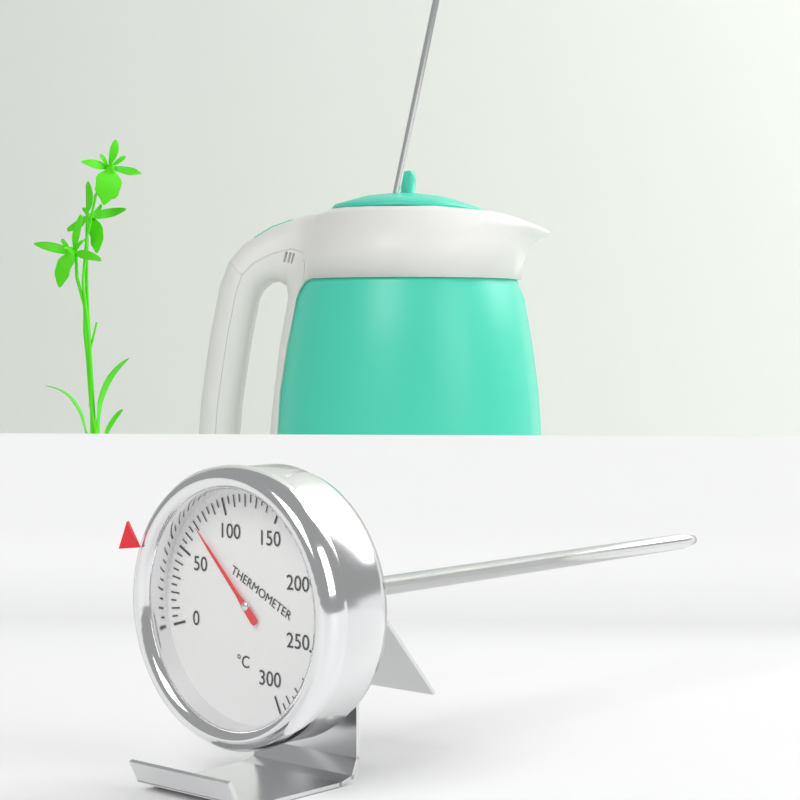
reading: 70 °C
